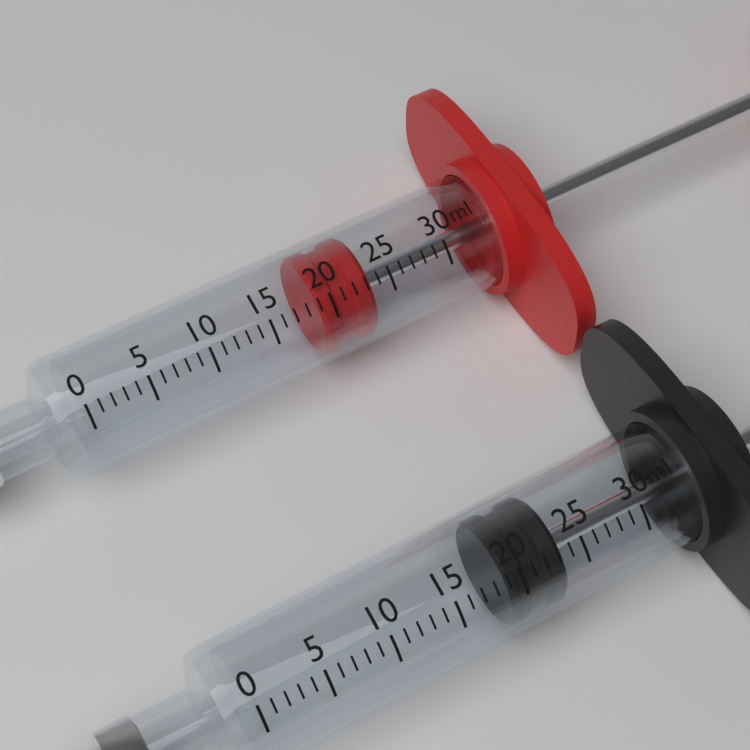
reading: 19 ml
